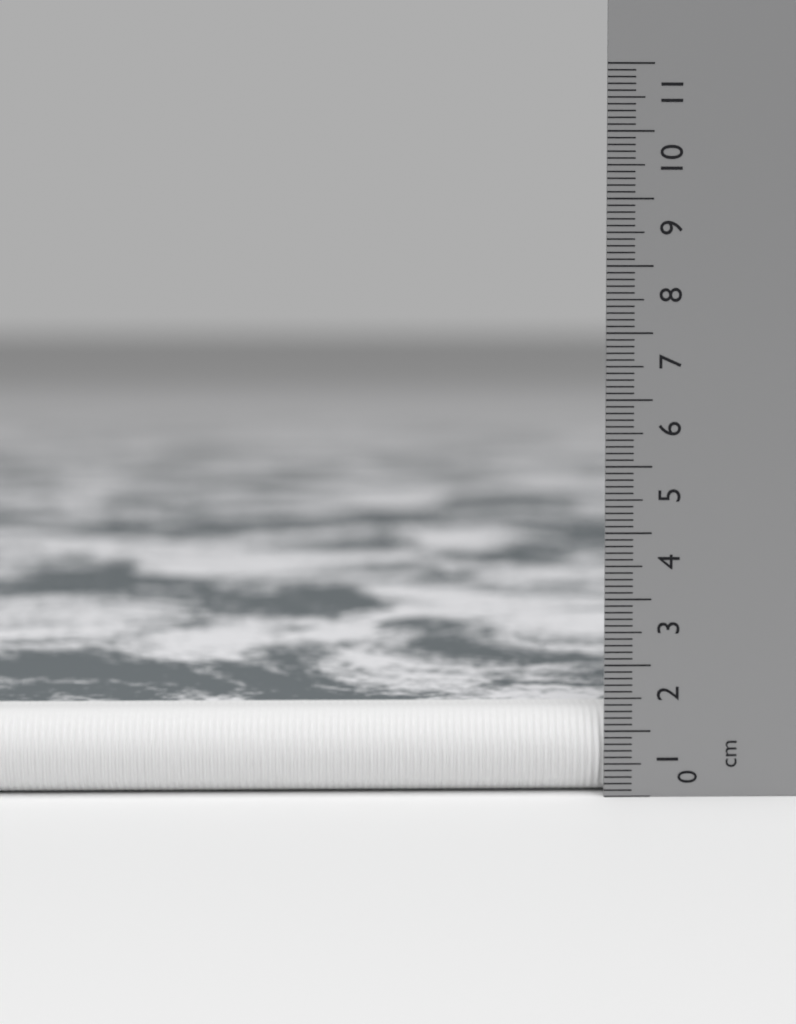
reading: 1.3 cm
